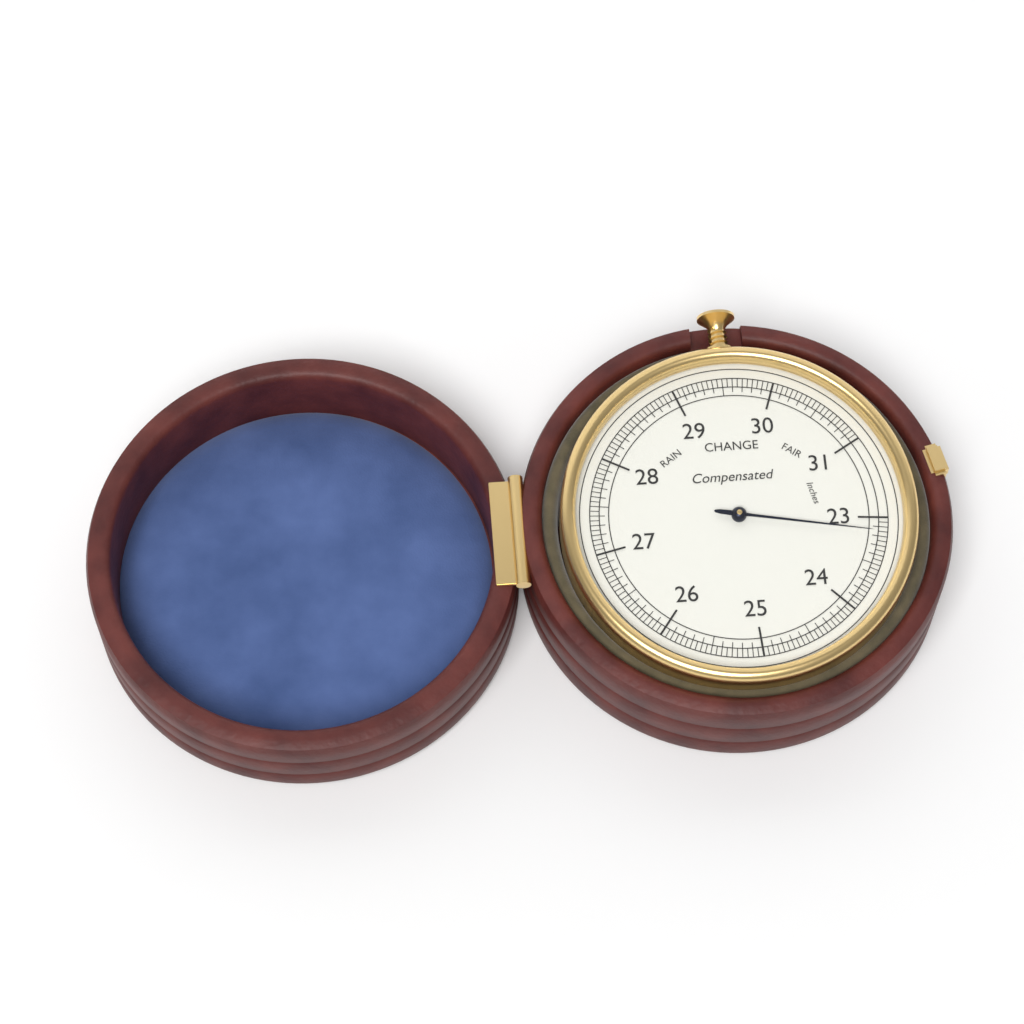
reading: 23.15 inches
